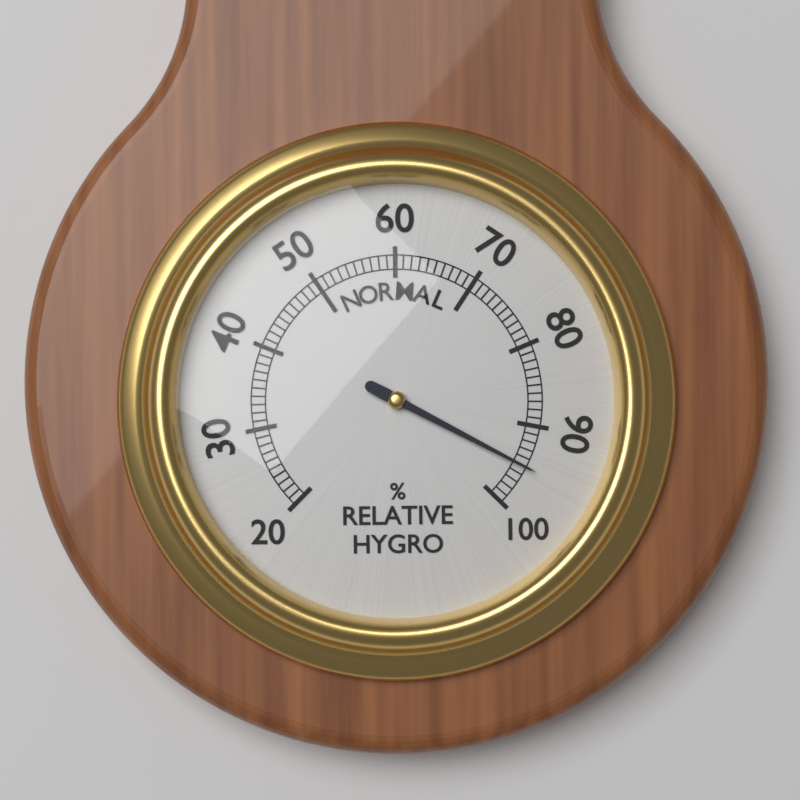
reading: 95 %
